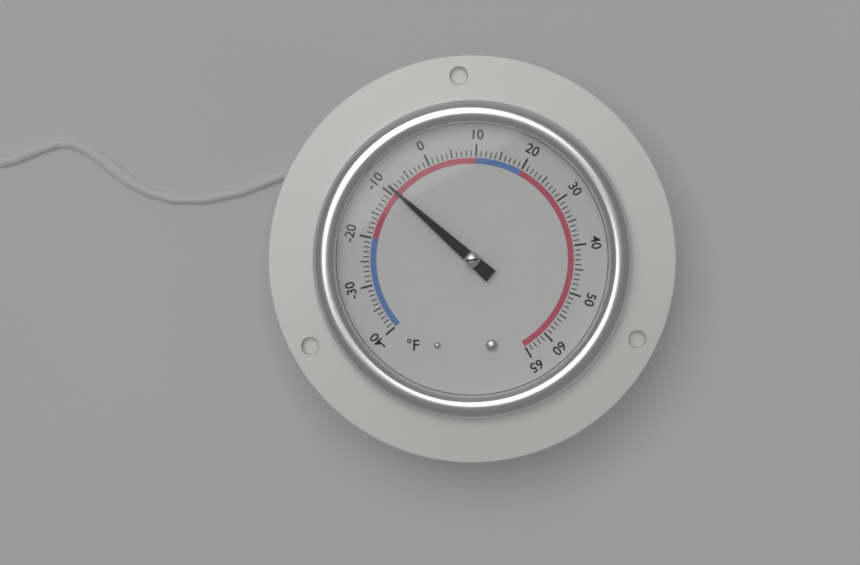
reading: -9 °F
